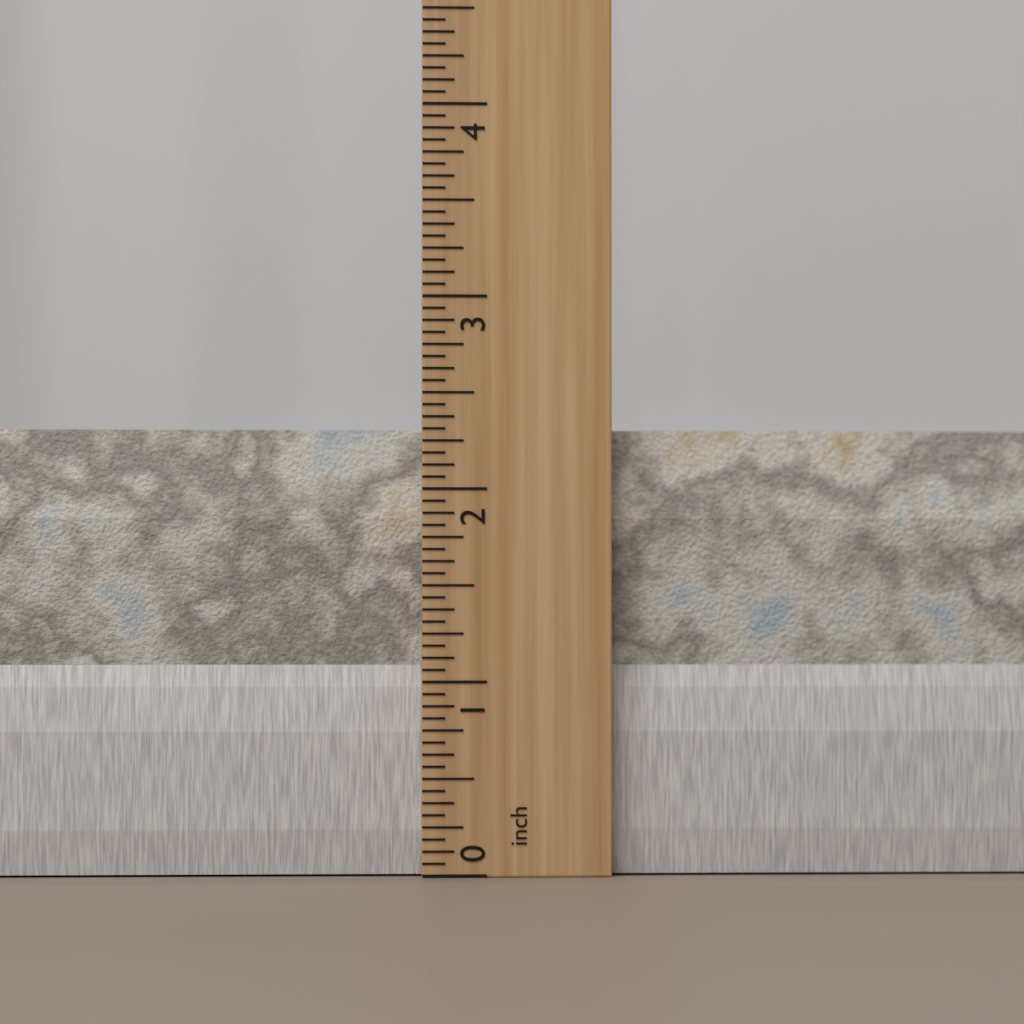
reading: 2.3125 inch
